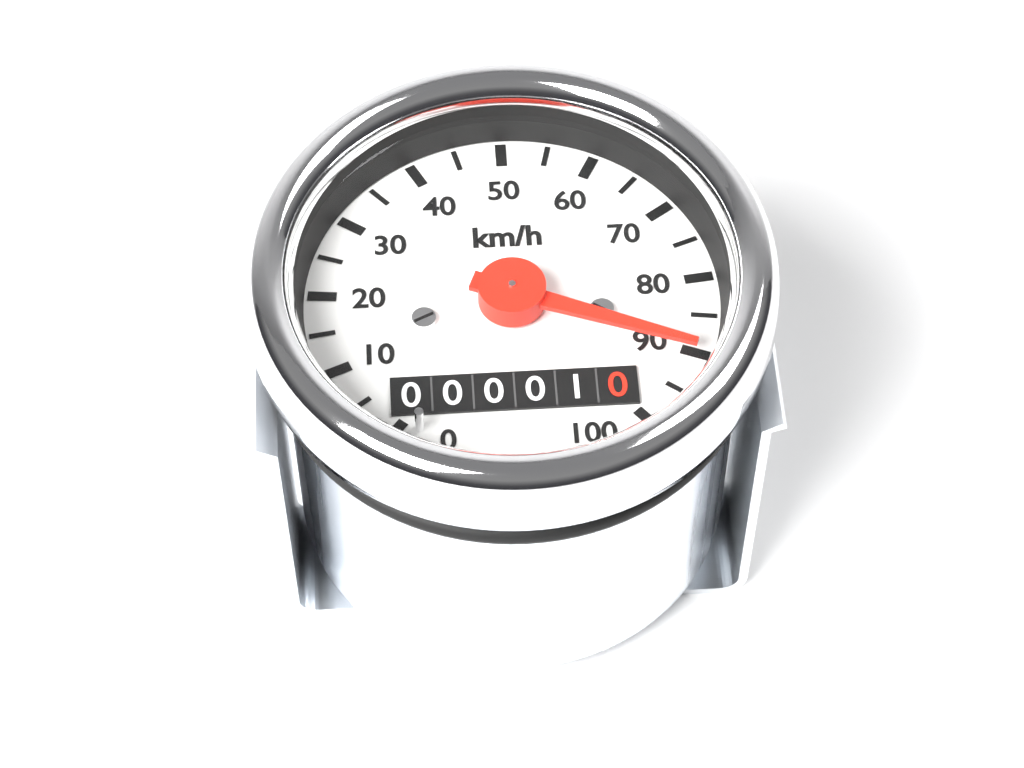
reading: 90 km/h
